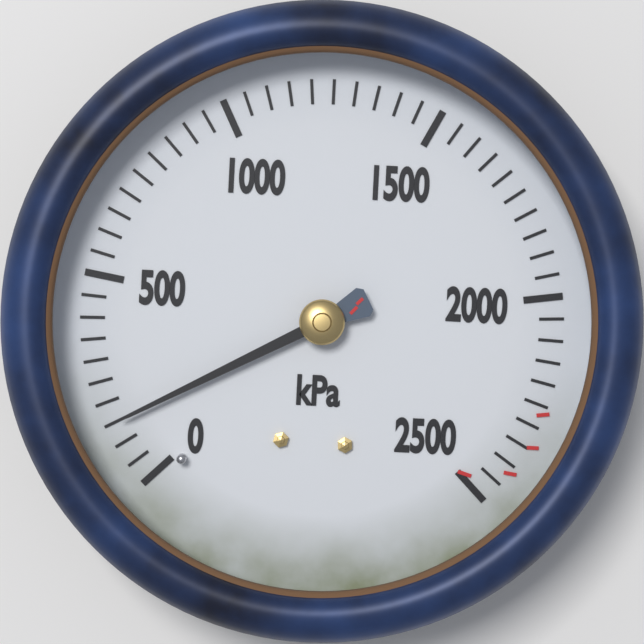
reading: 150 kPa
